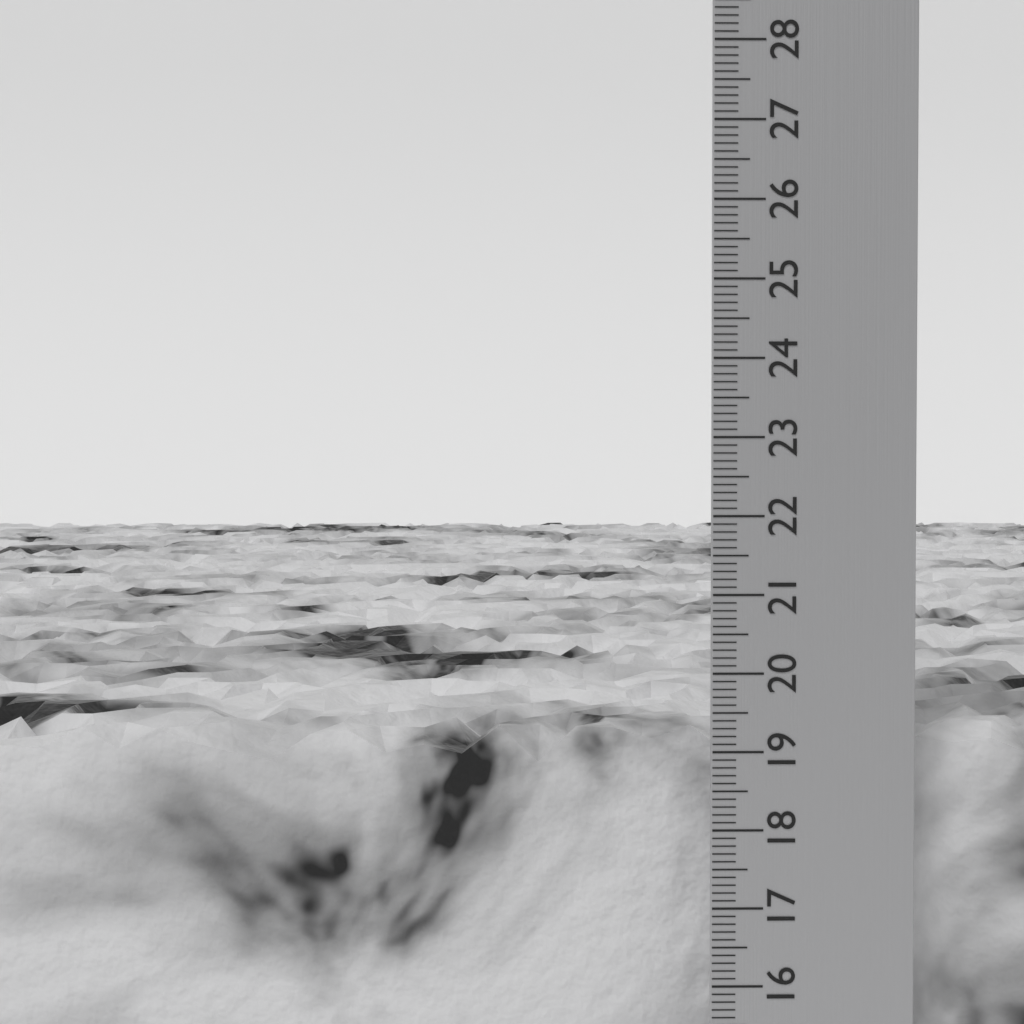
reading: 19.2 cm
